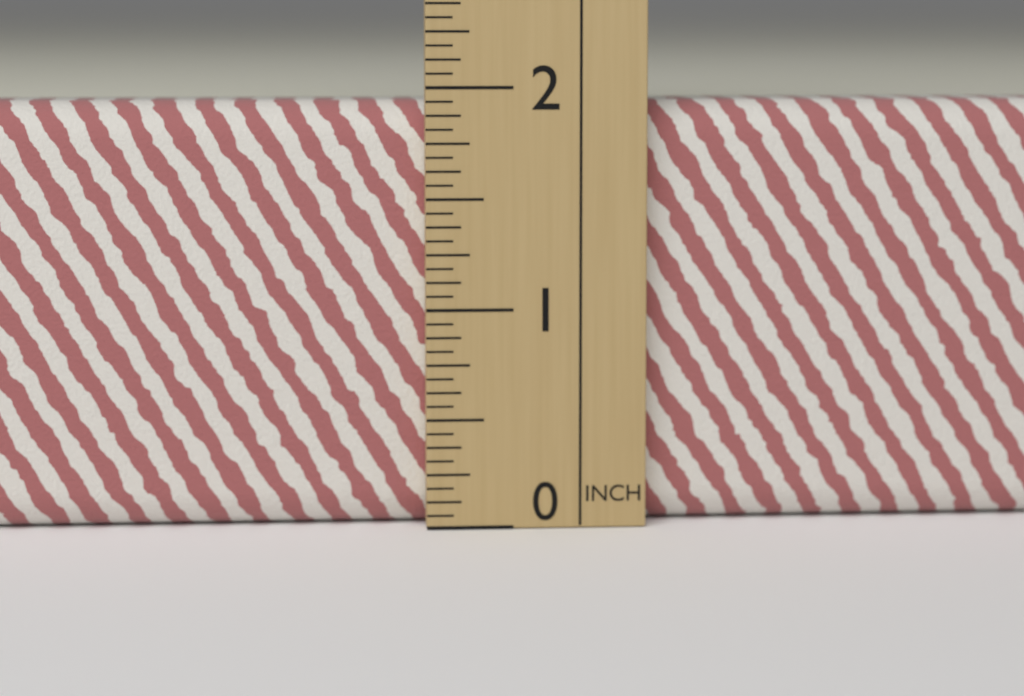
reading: 1.9375 in
